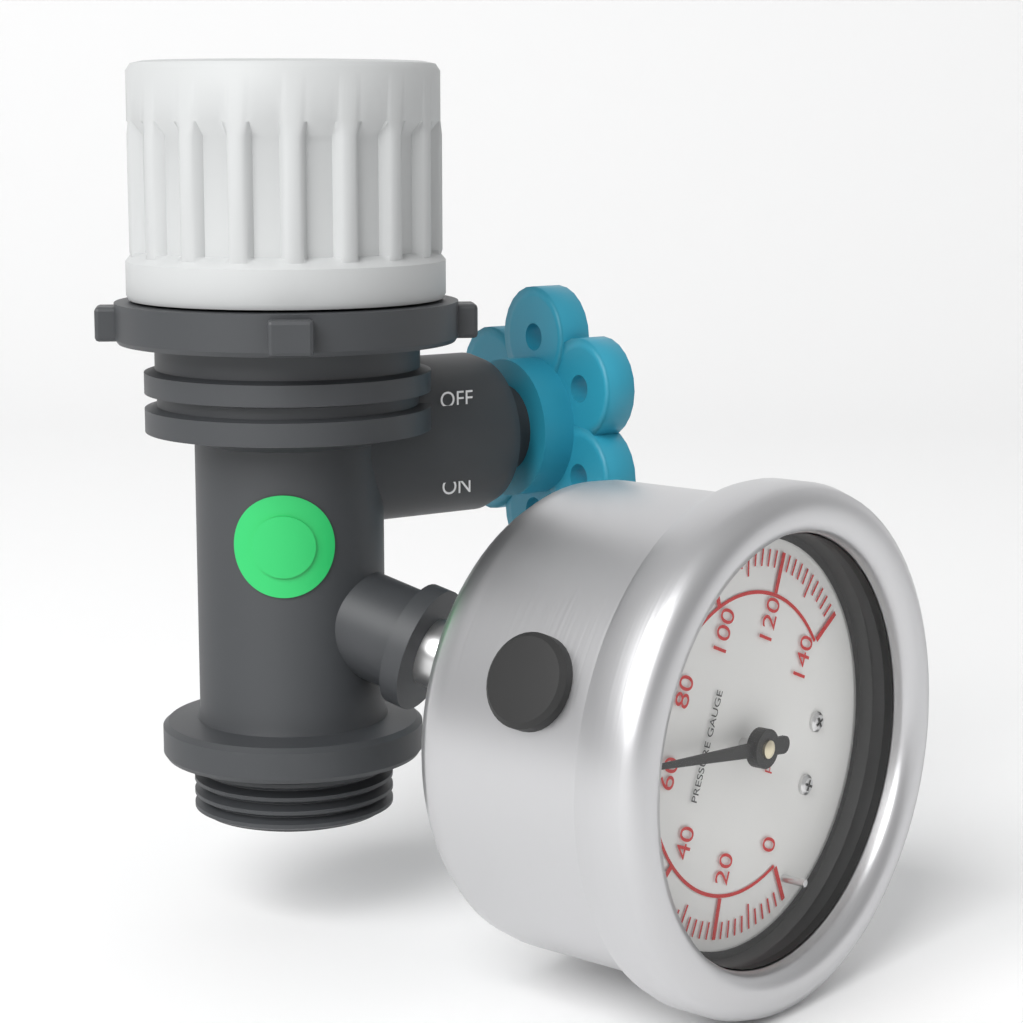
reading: 64 psi
